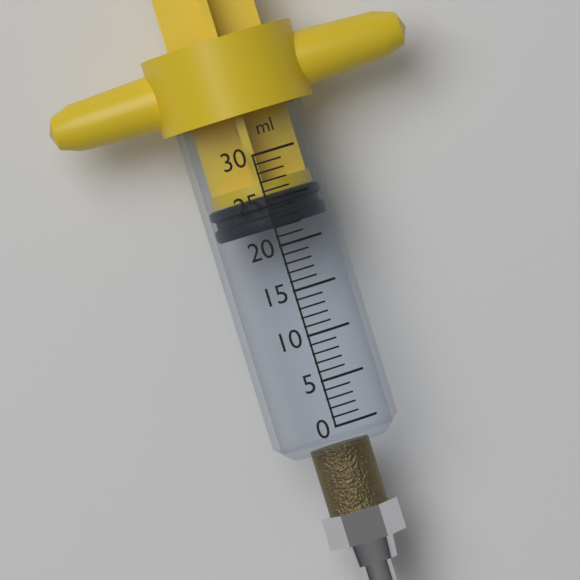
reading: 22 ml
